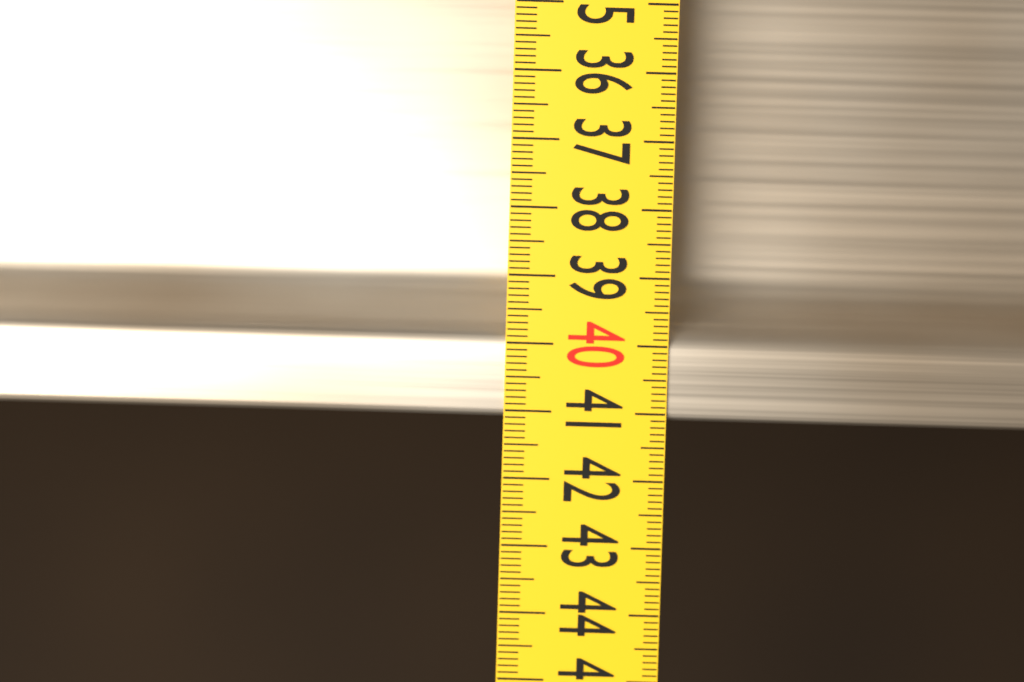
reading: 41.1 (no unit)
